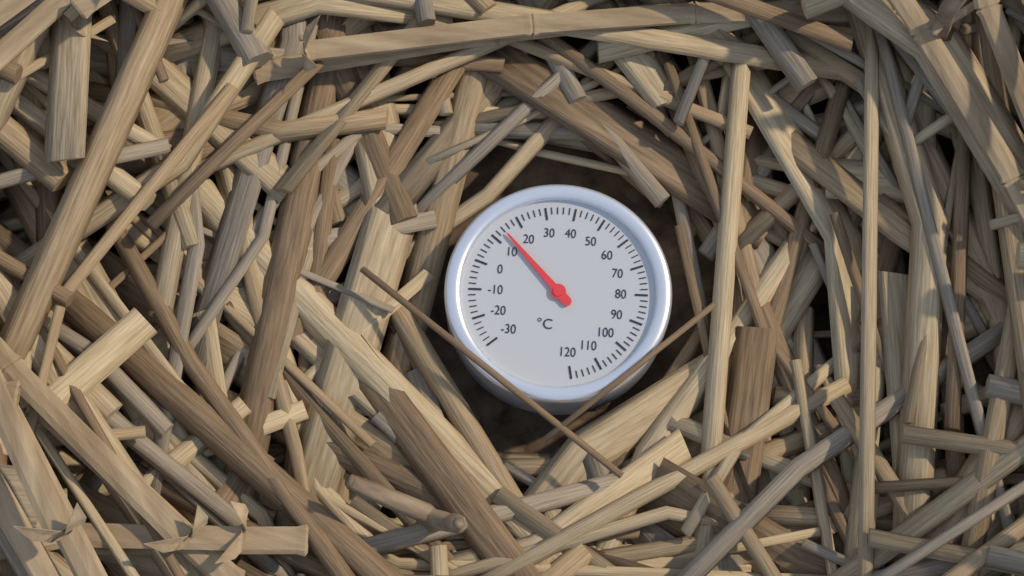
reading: 14 °C
